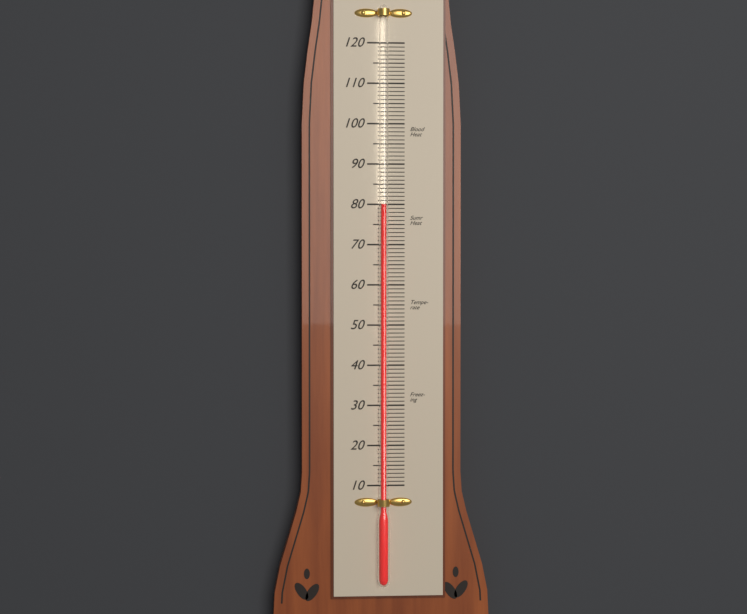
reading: 80 (no unit)
